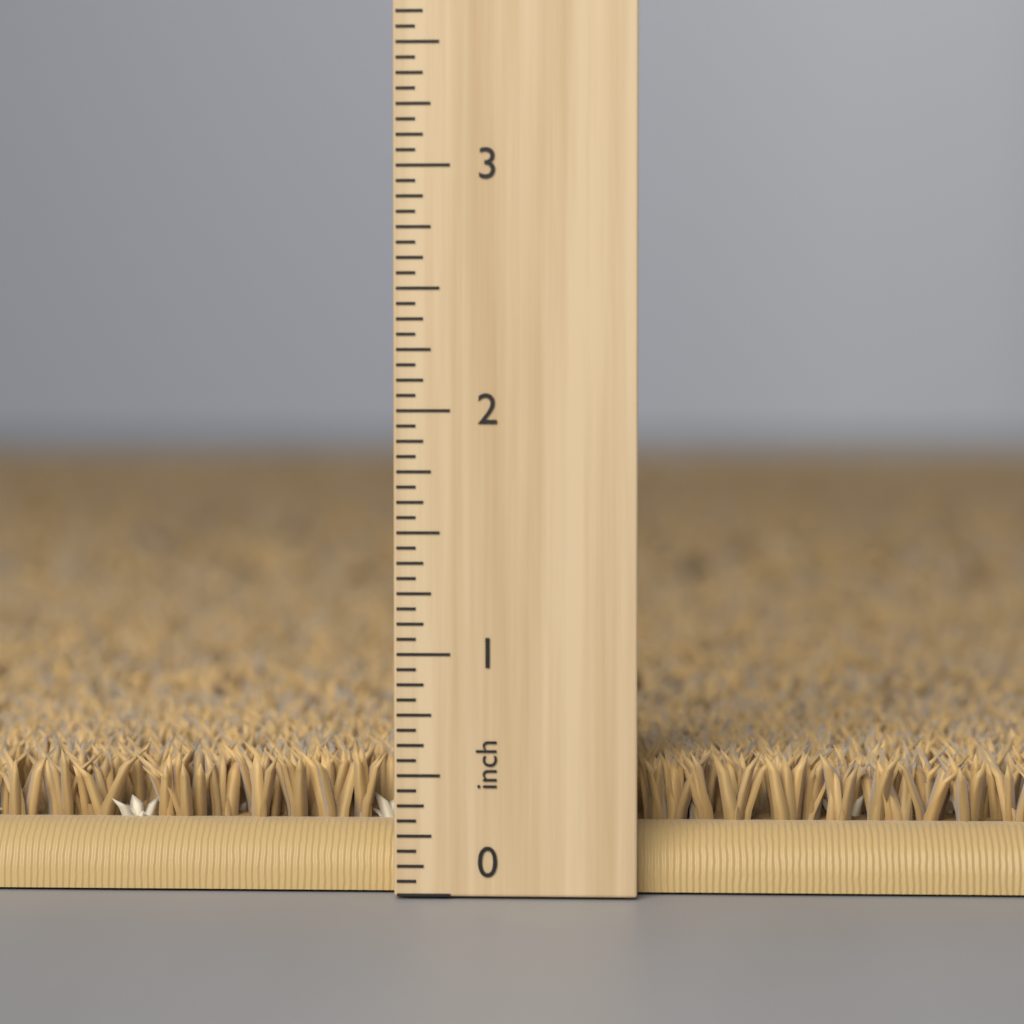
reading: 0.5625 inch
